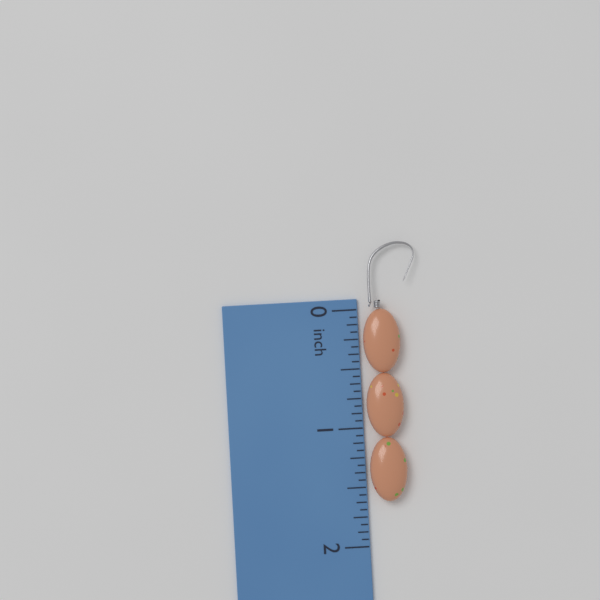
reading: 1.6250 inch
